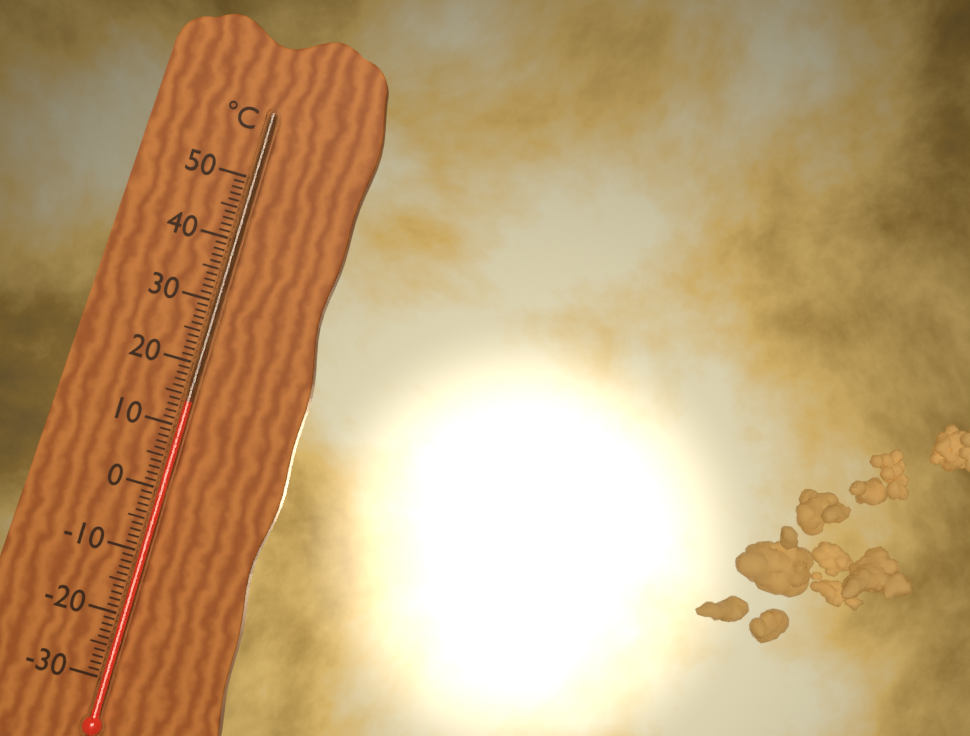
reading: 14 °C
